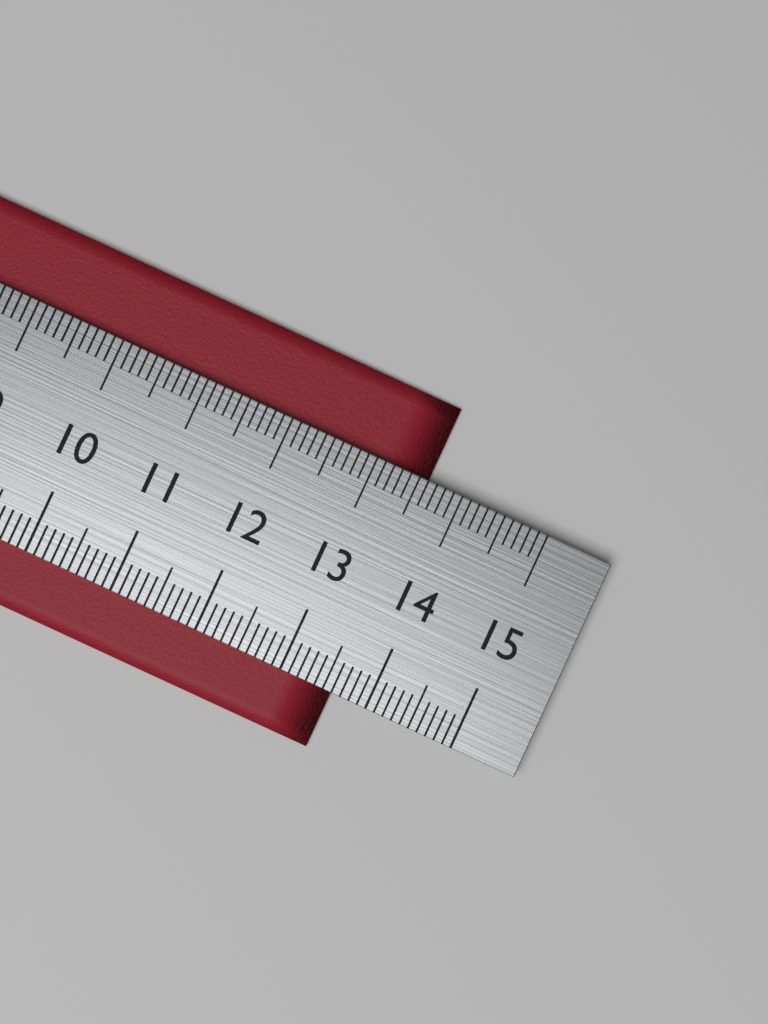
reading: 13.6 cm
